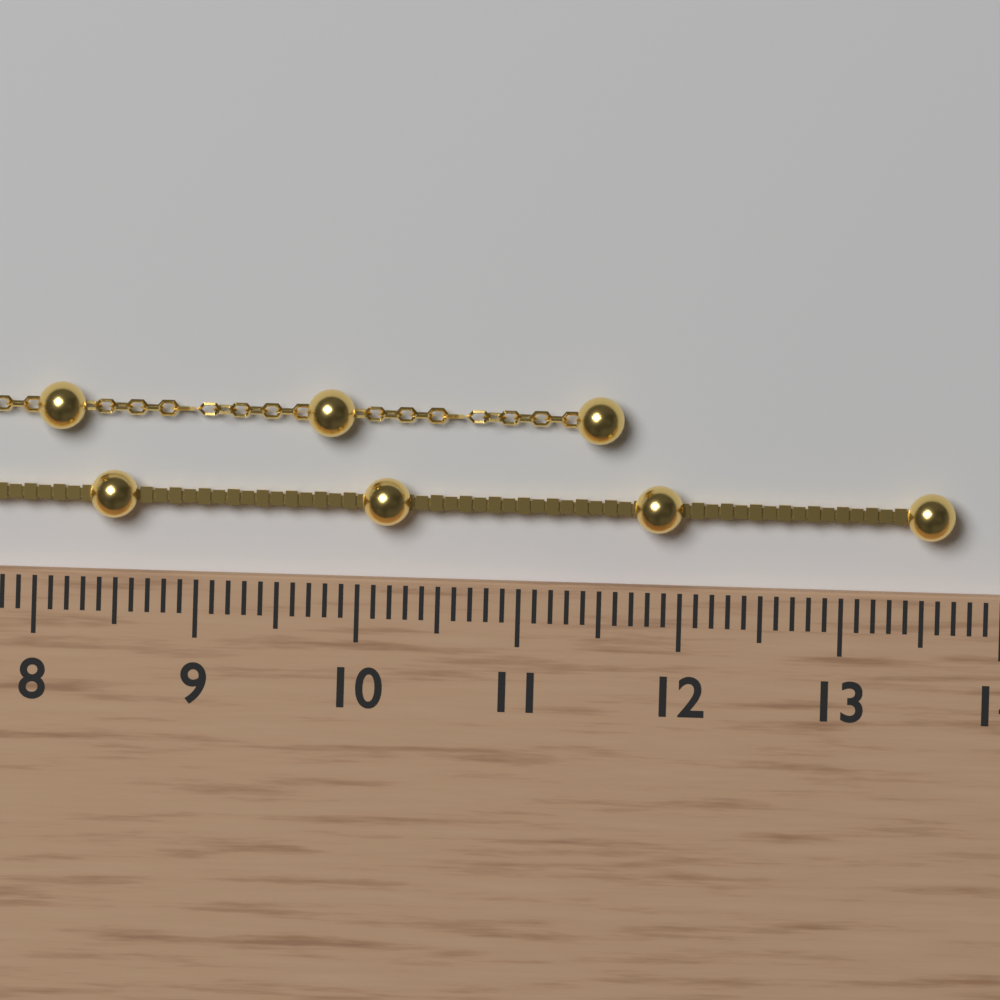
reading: 13.7 cm
